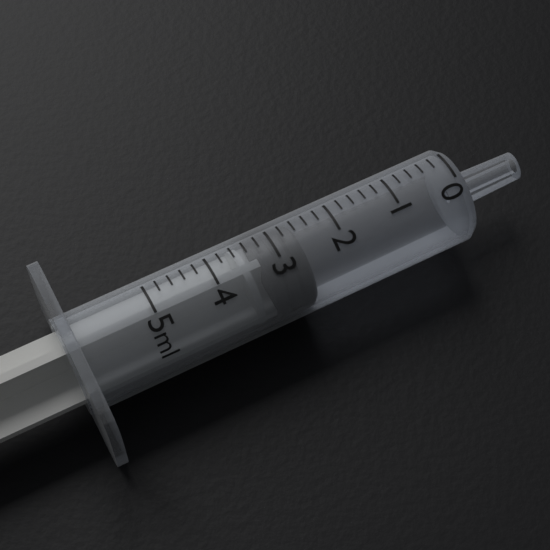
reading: 2.6 ml
